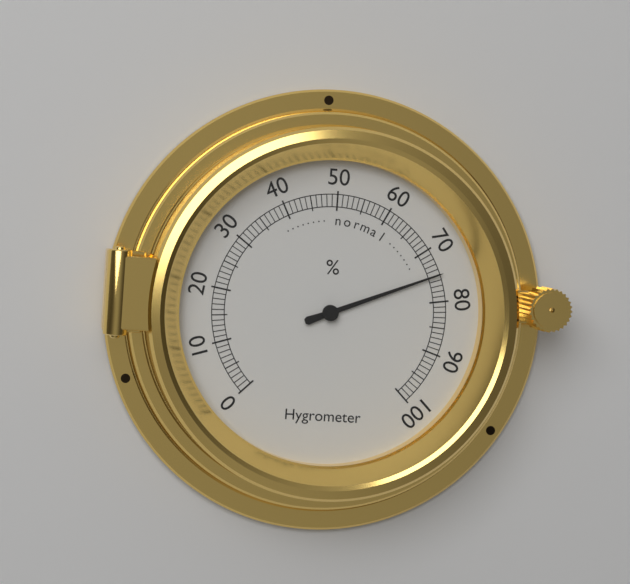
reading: 75 %
